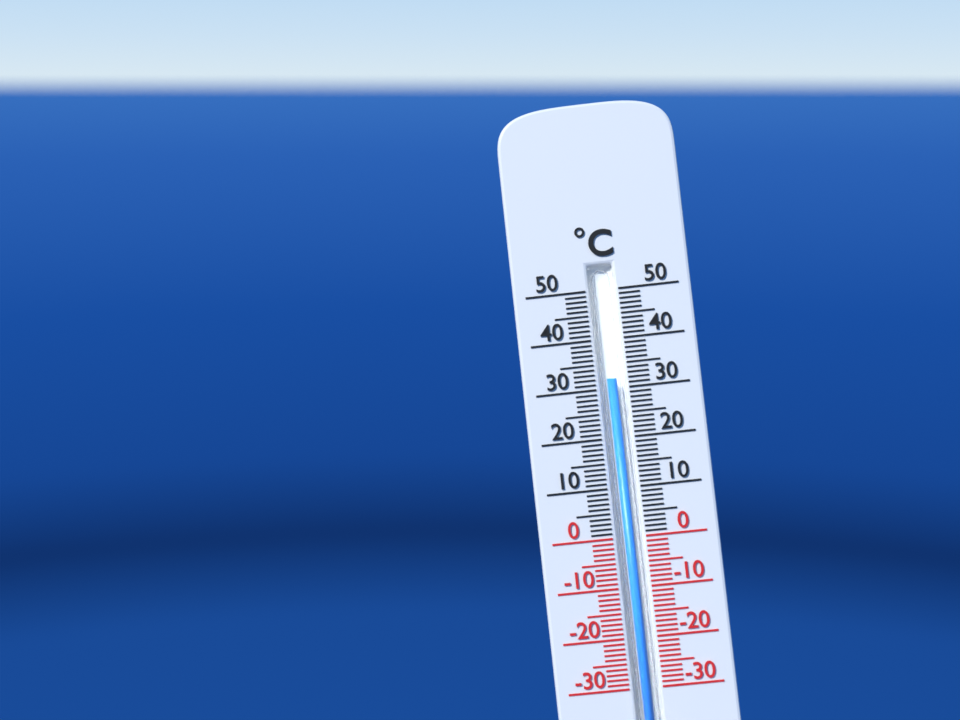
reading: 32 °C
